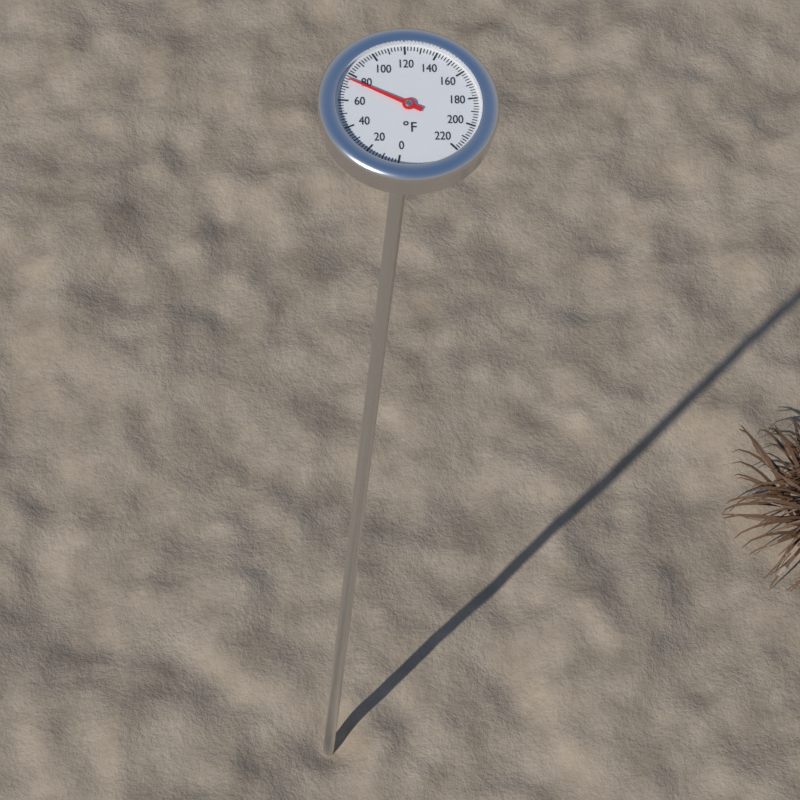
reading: 76 °F
